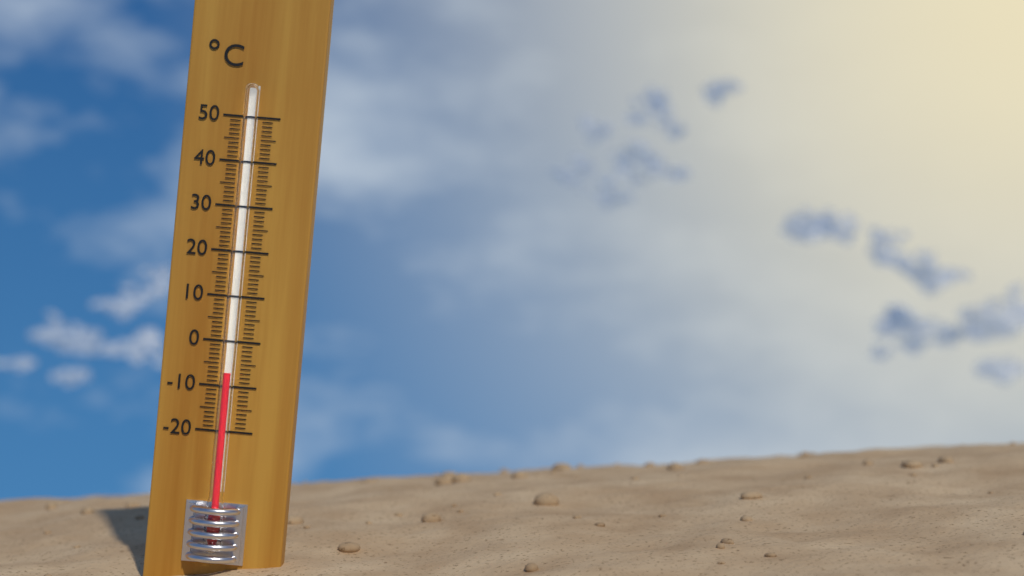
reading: -7 °C
